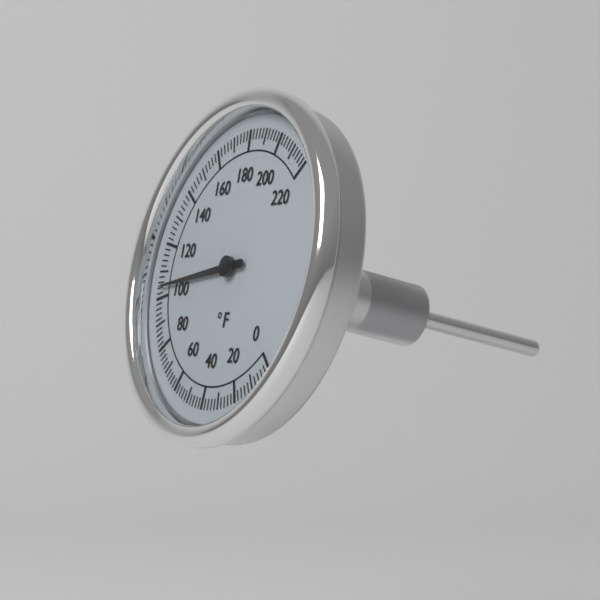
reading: 104 °F
